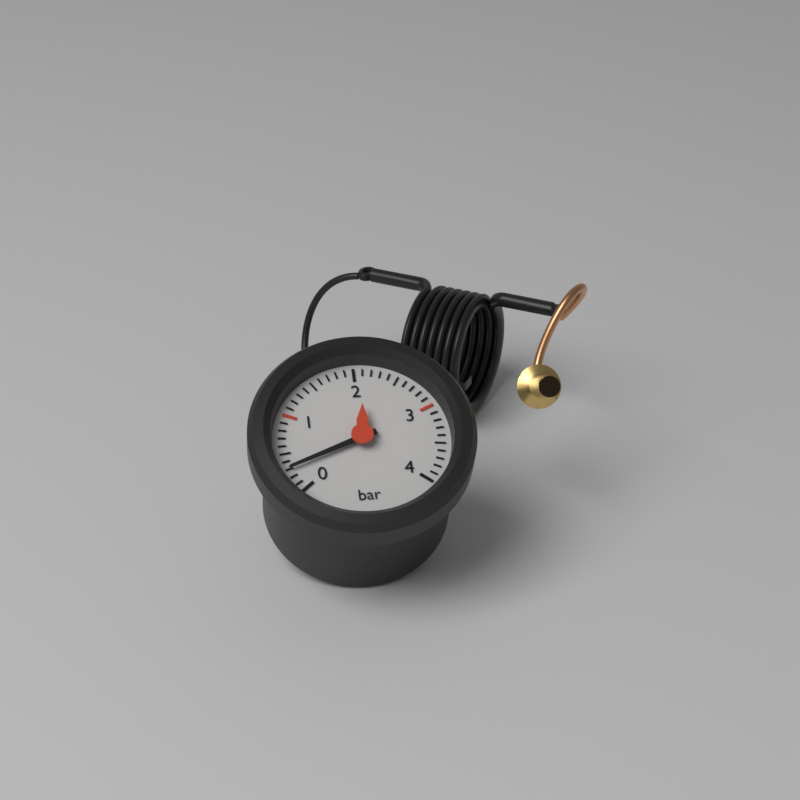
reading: 0.3 bar
